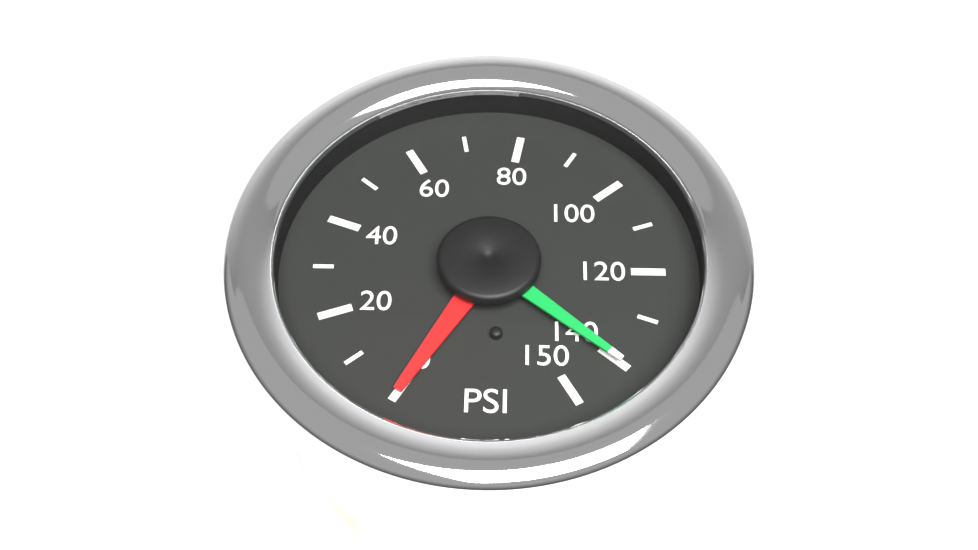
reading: 140 PSI
